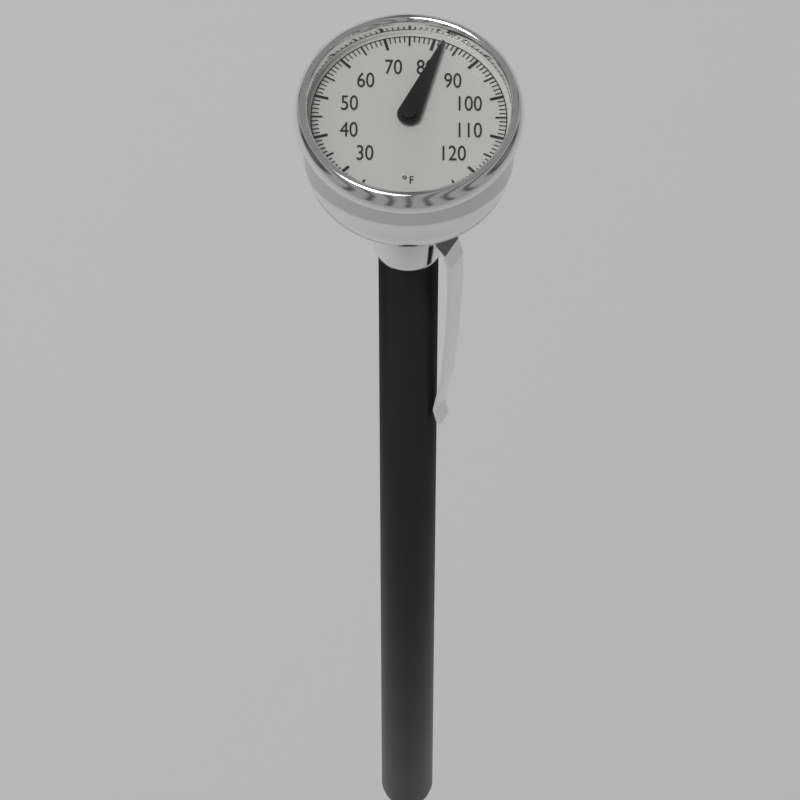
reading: 82 °F
